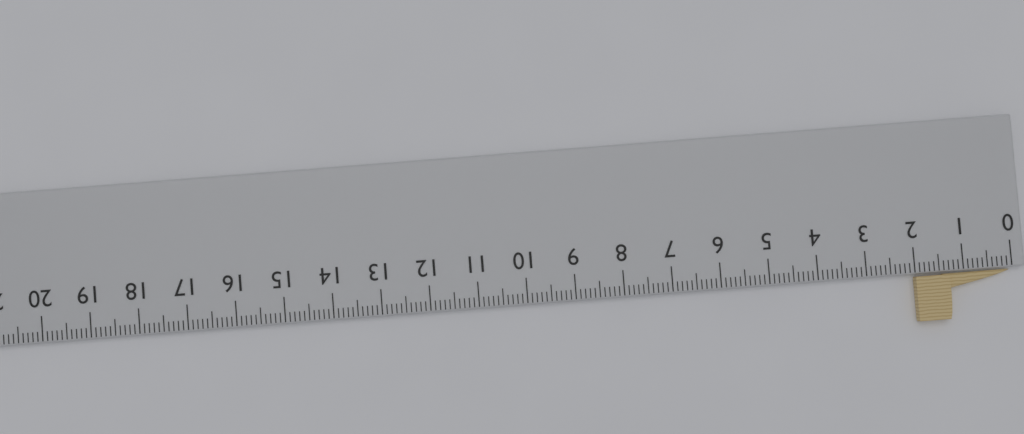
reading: 2.0 cm
